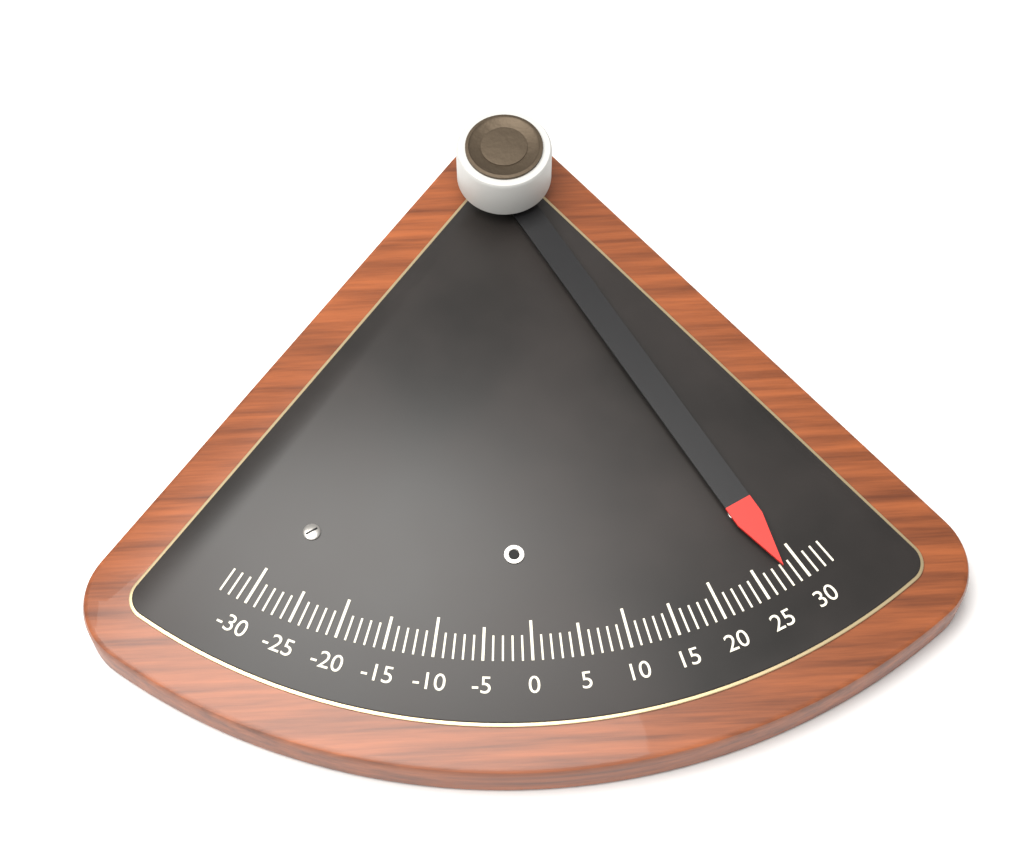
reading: 28 (no unit)
